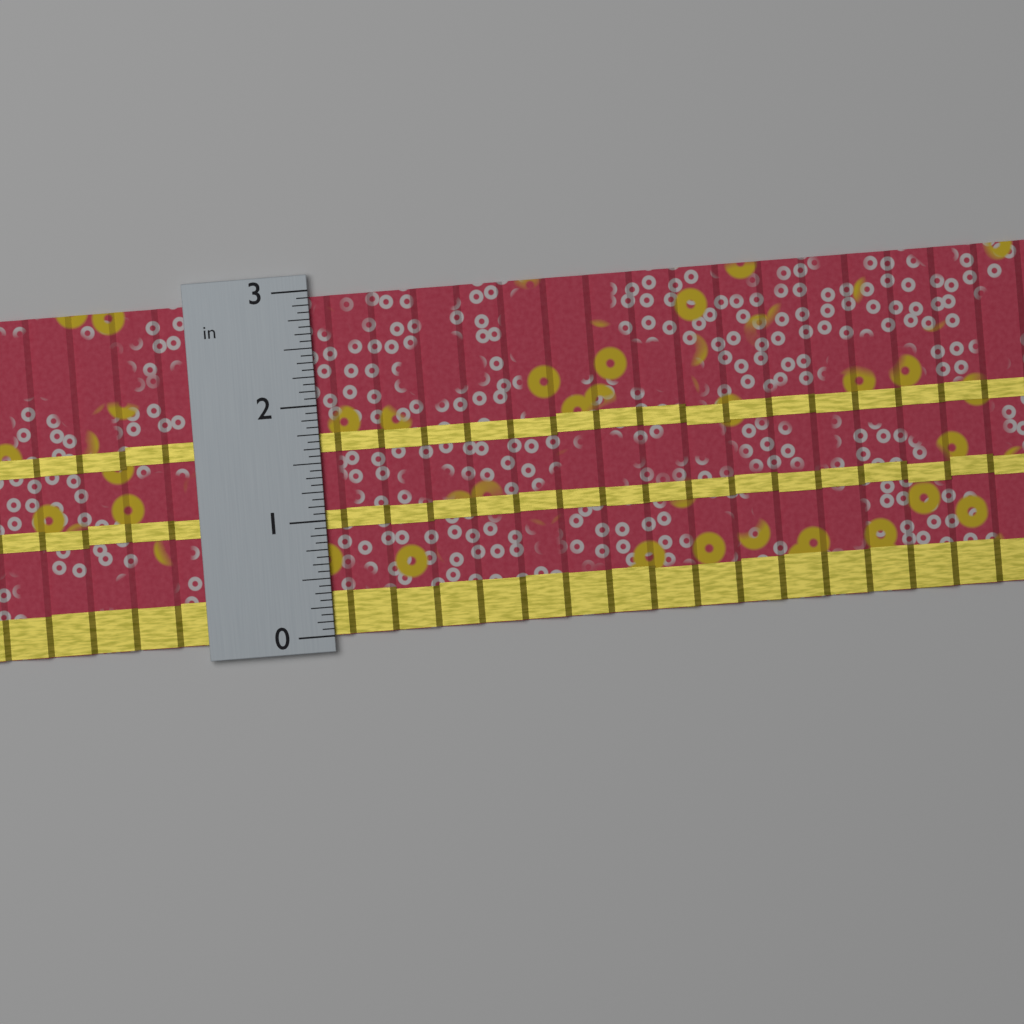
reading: 2.9375 in
